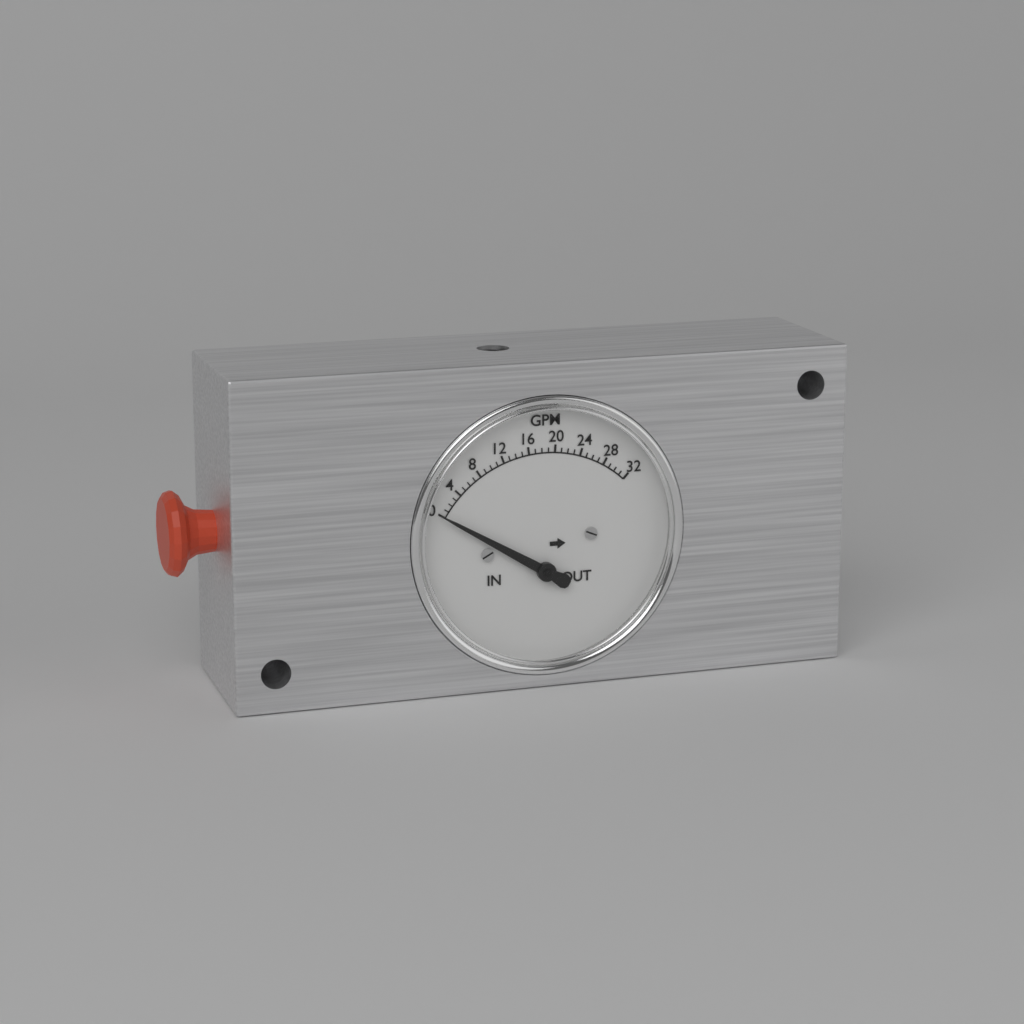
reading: 0 GPM
